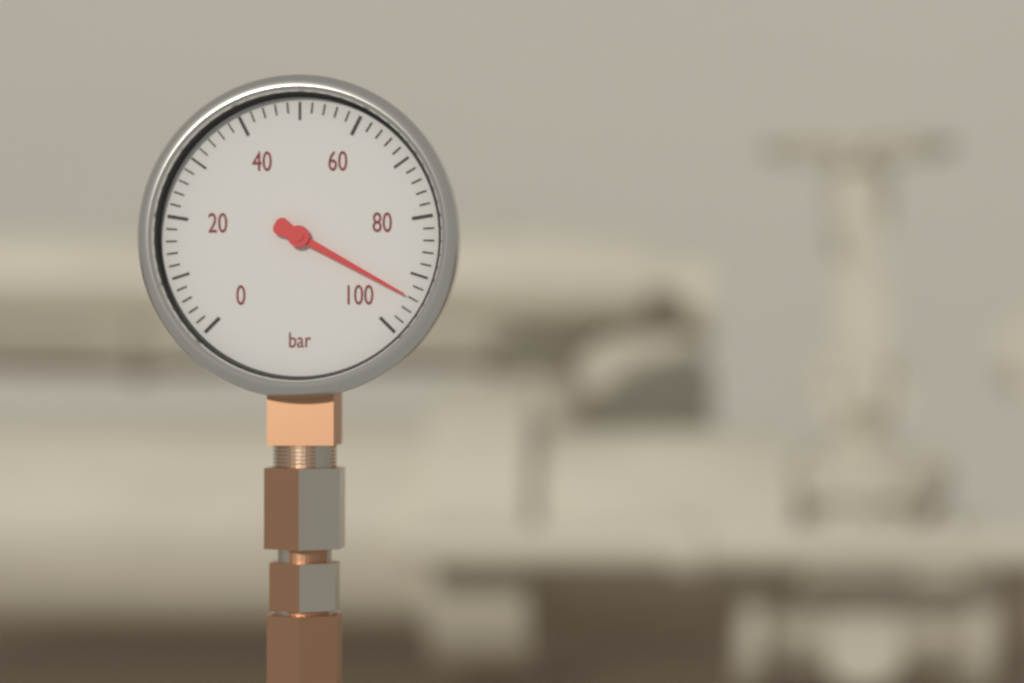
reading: 94 bar
